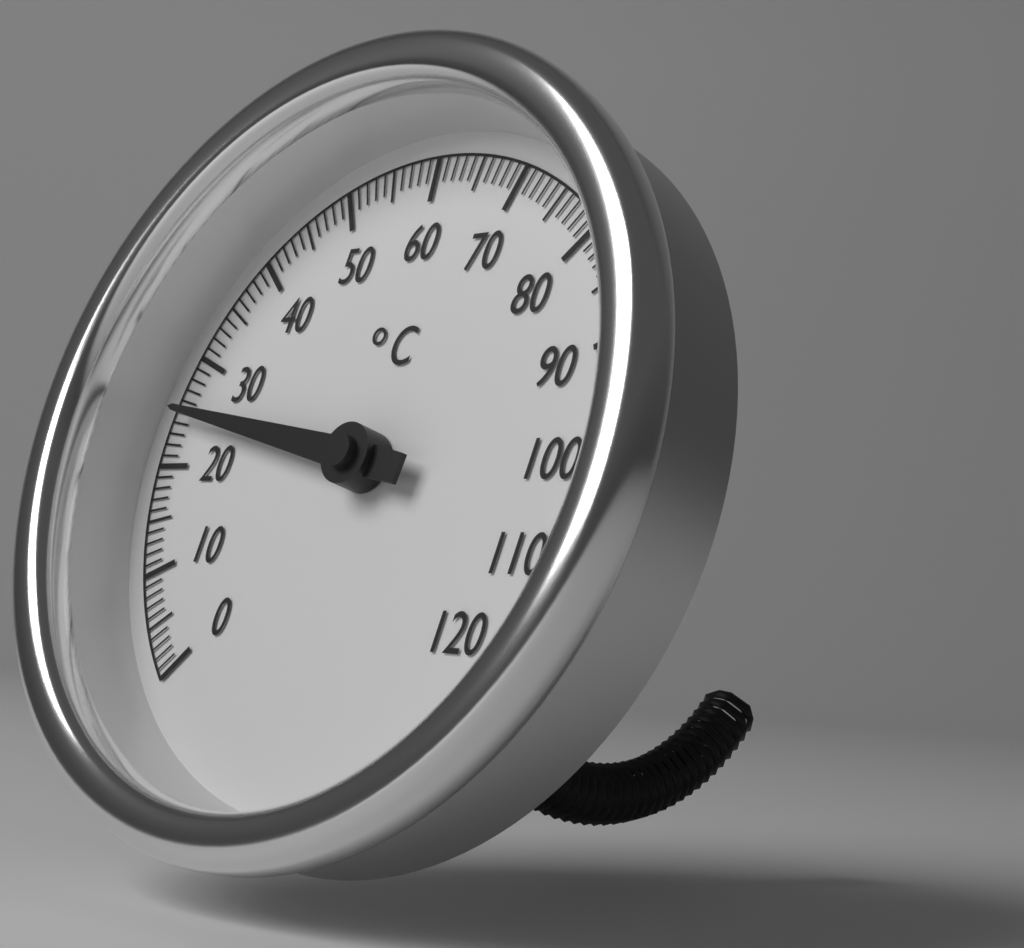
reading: 25 °C
